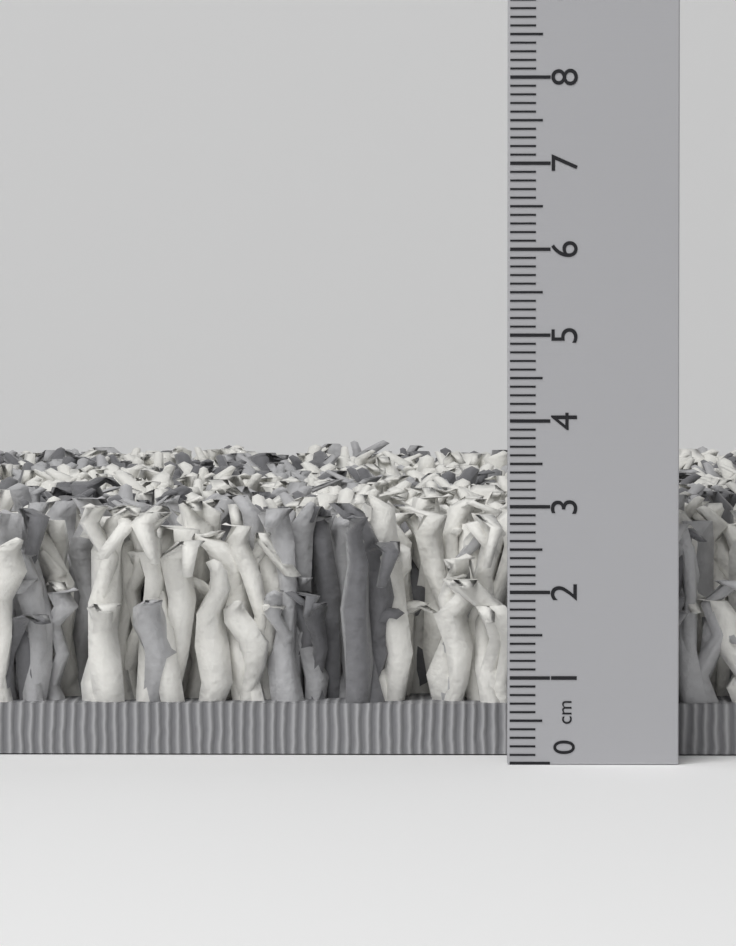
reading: 3.2 cm
